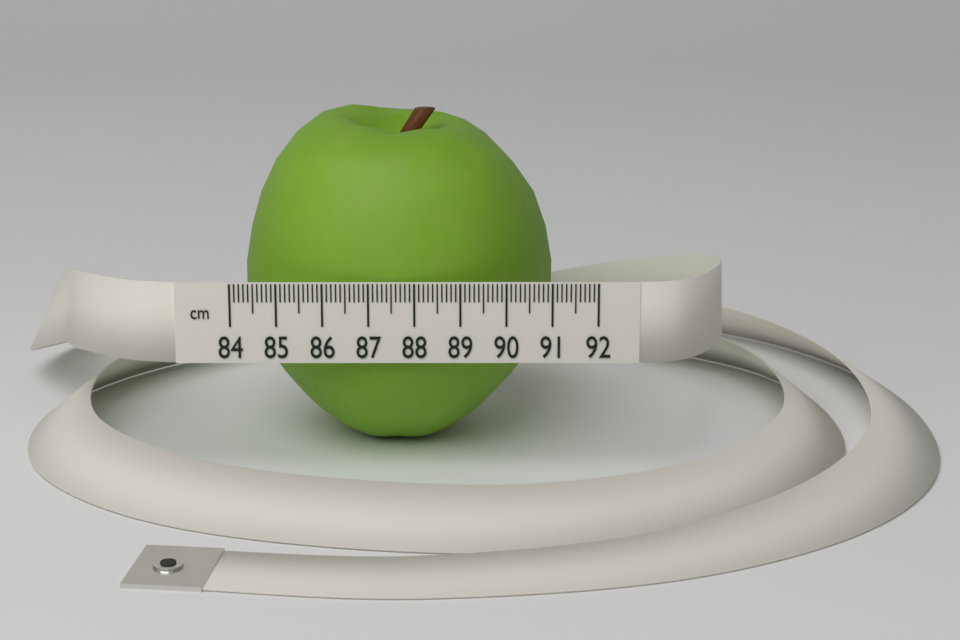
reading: 91.1 cm
